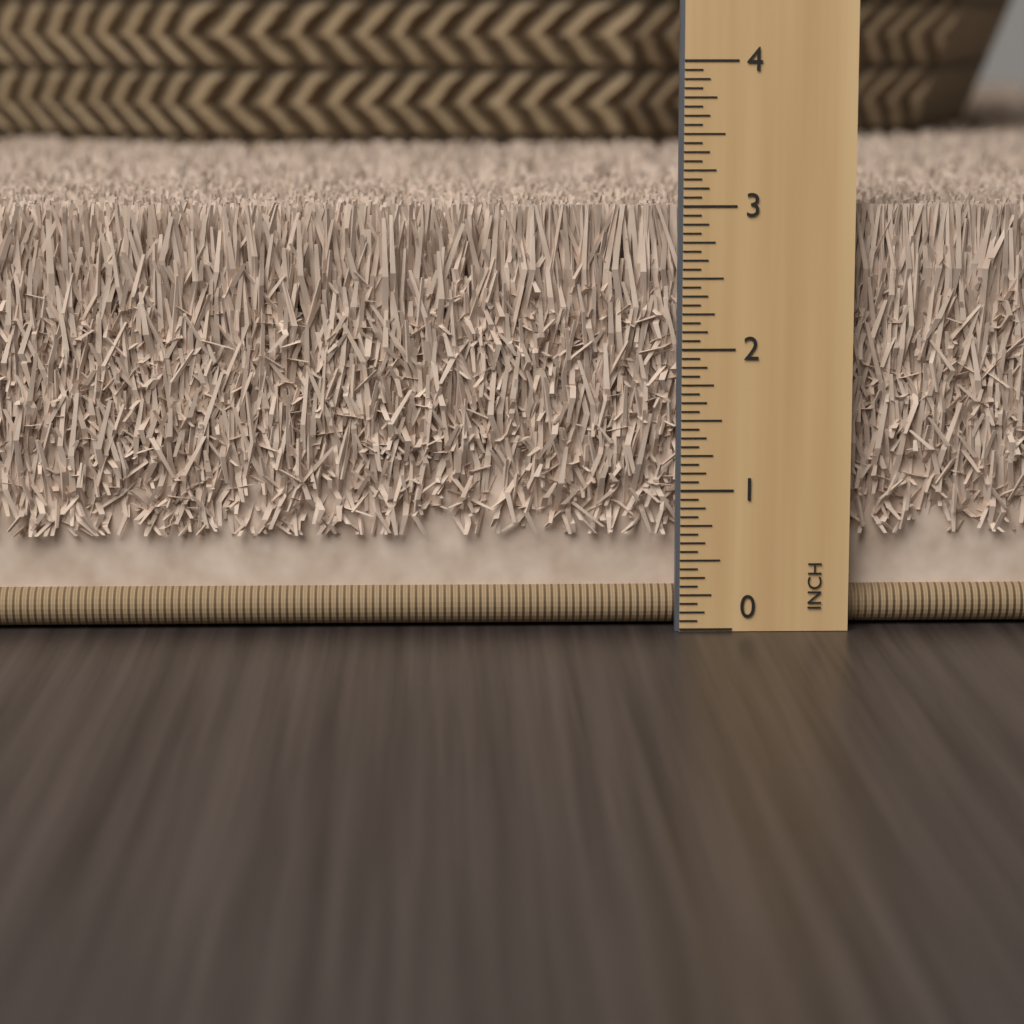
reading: 3.0000 in
